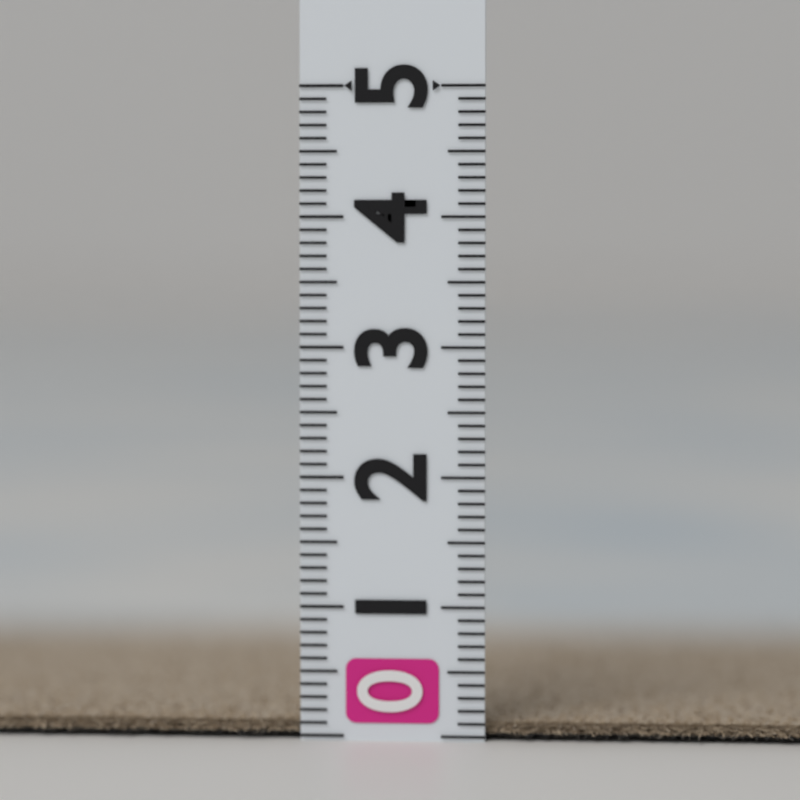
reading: 0.1 (no unit)
